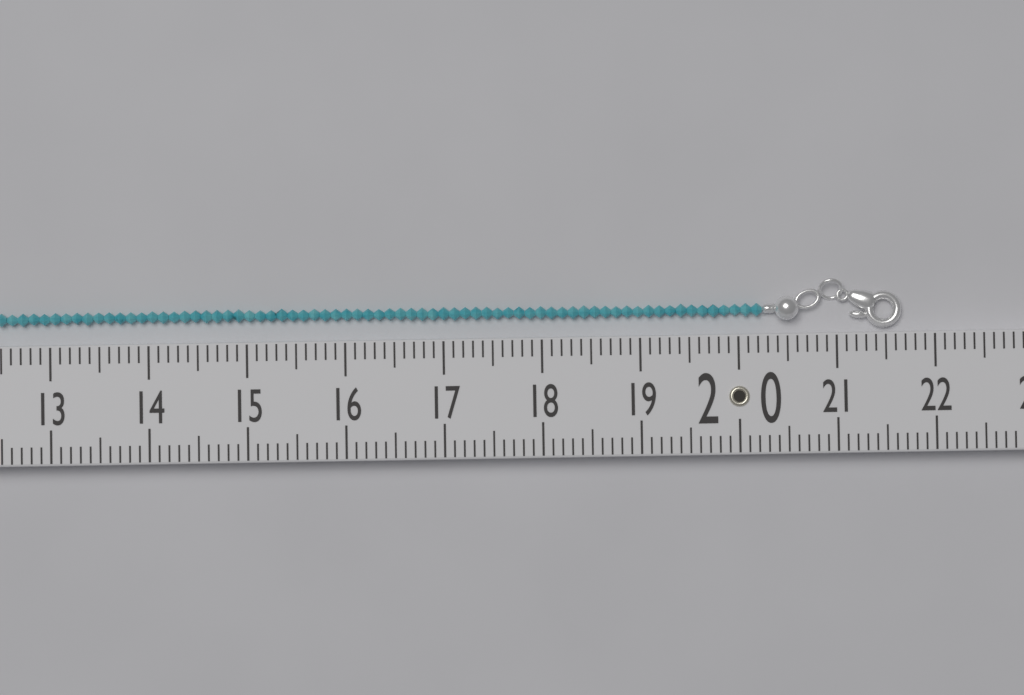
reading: 21.7 (no unit)
